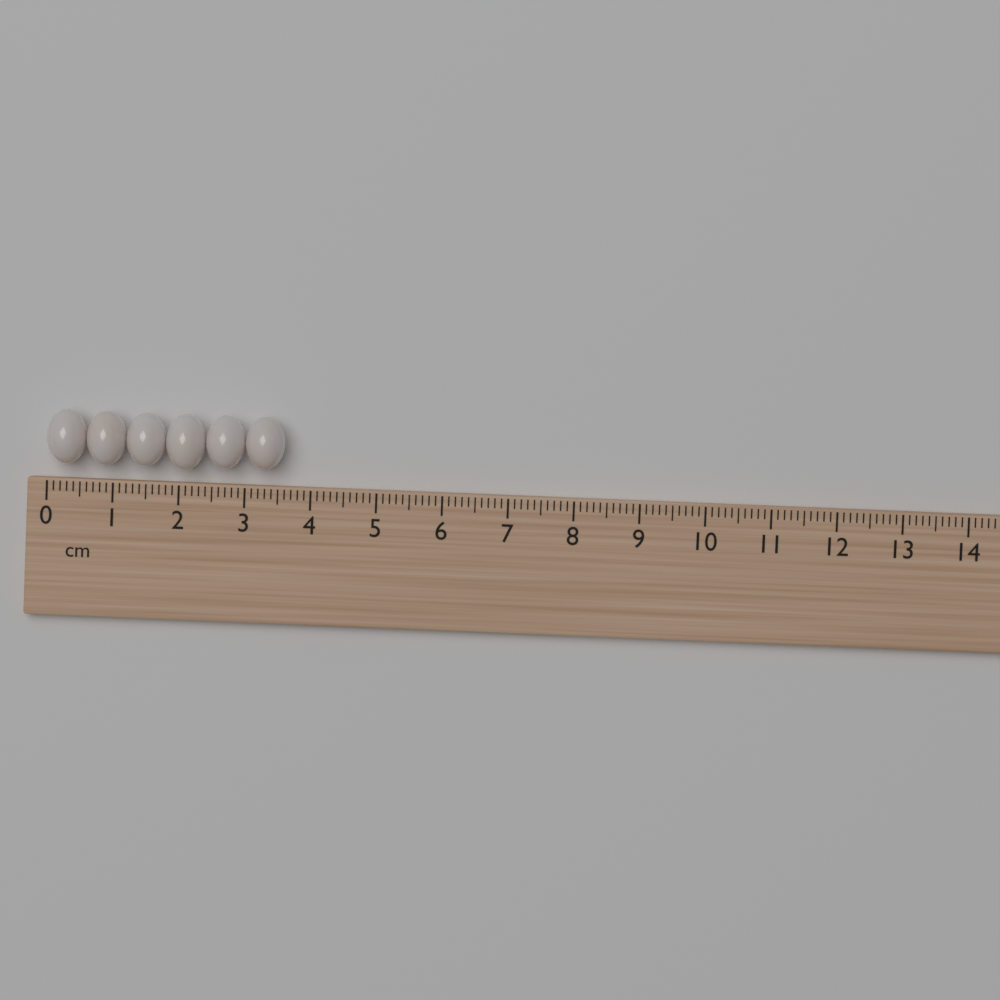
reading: 3.6 cm
